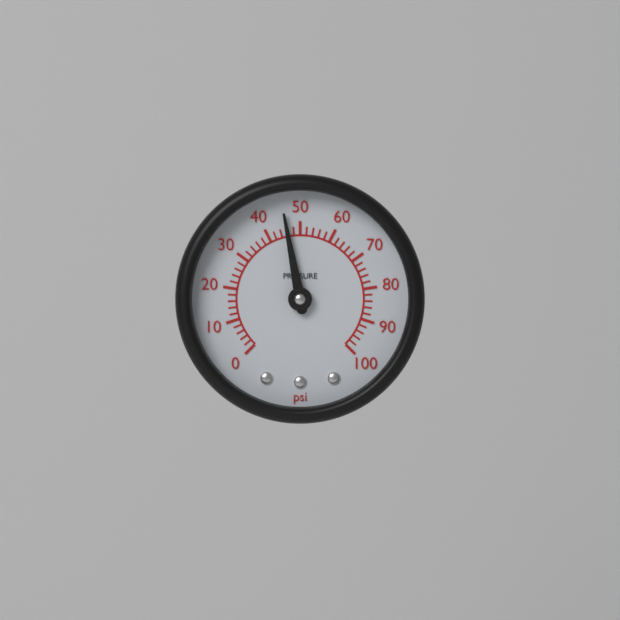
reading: 46 psi
